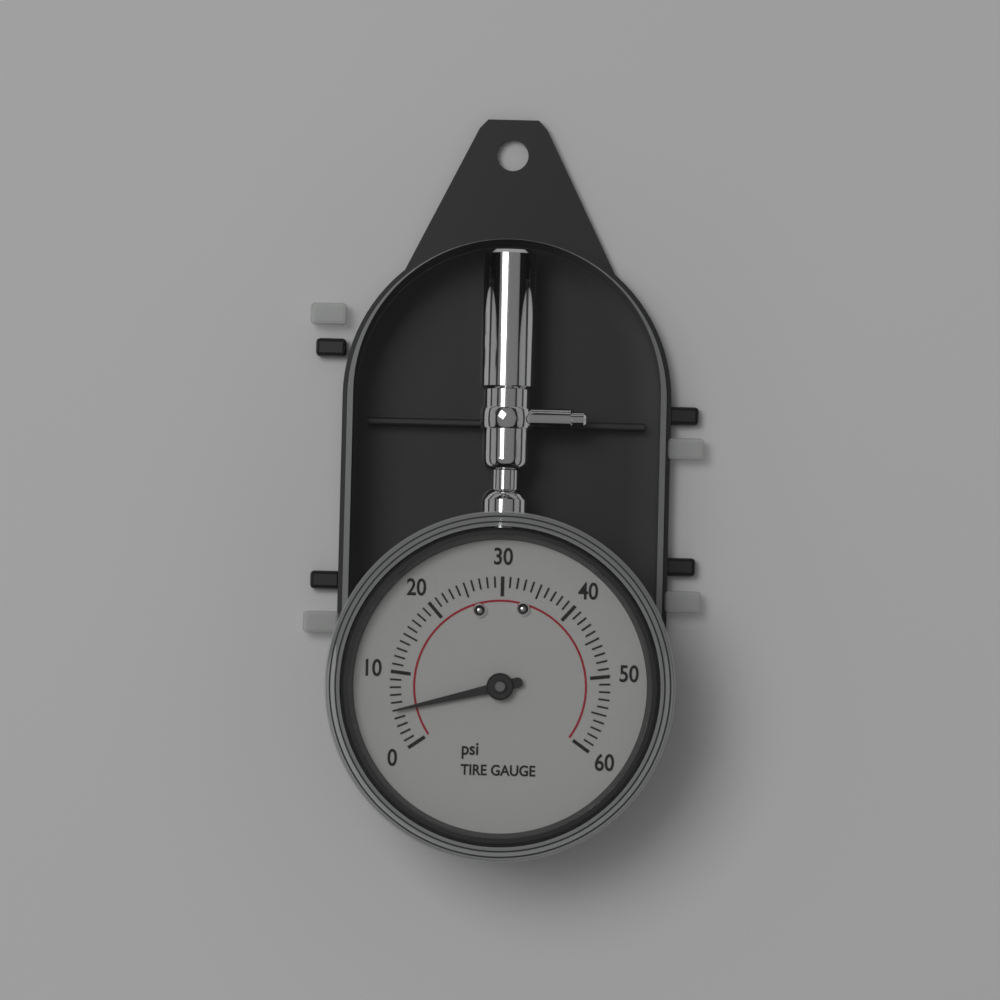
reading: 5 psi
